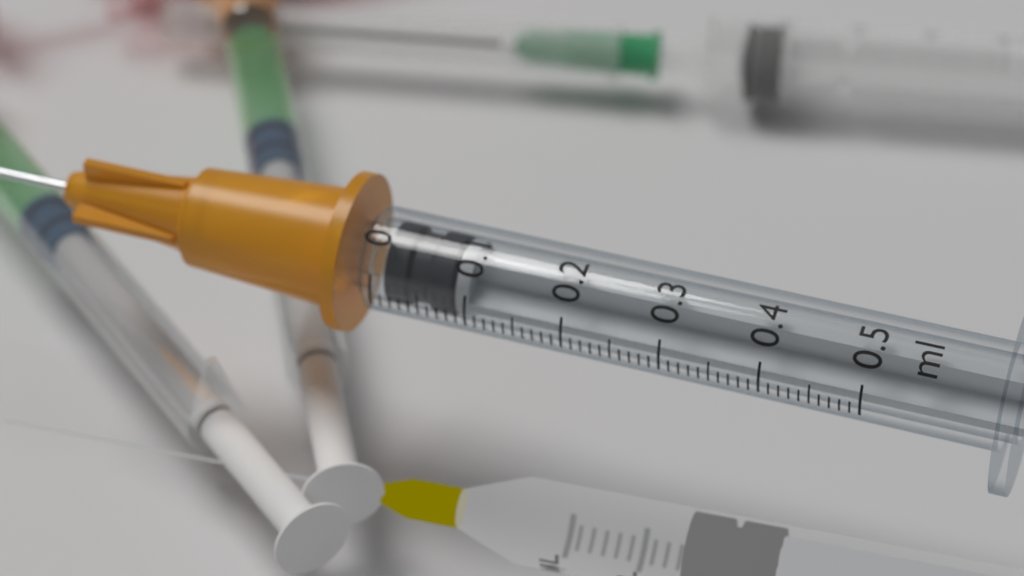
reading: 0.01 ml
